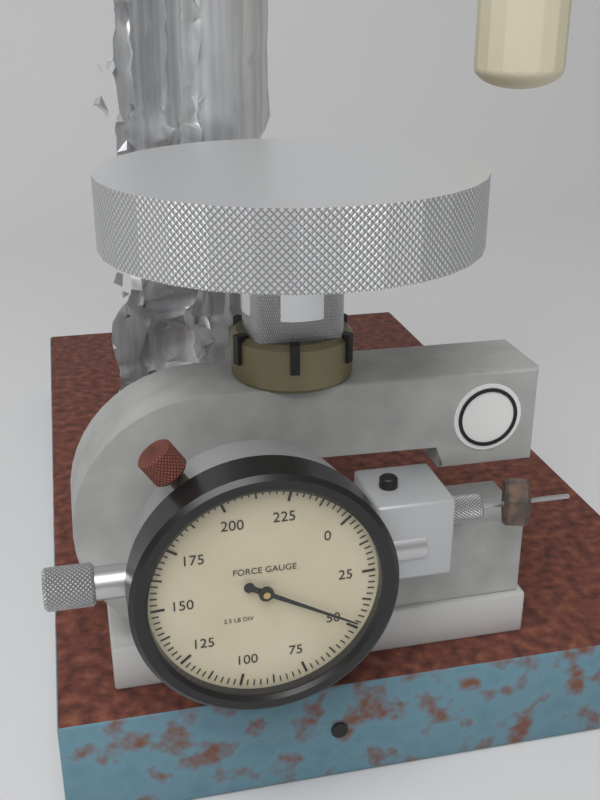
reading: 47.5 lb
